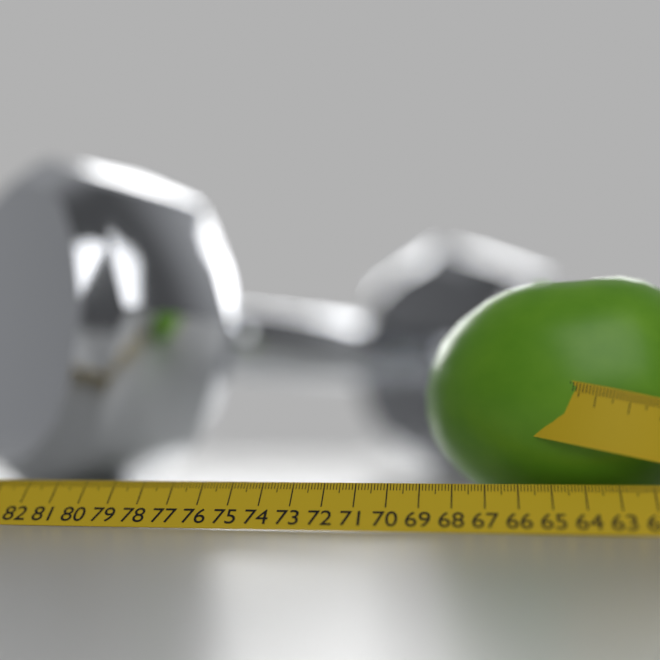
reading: 69.0 cm
